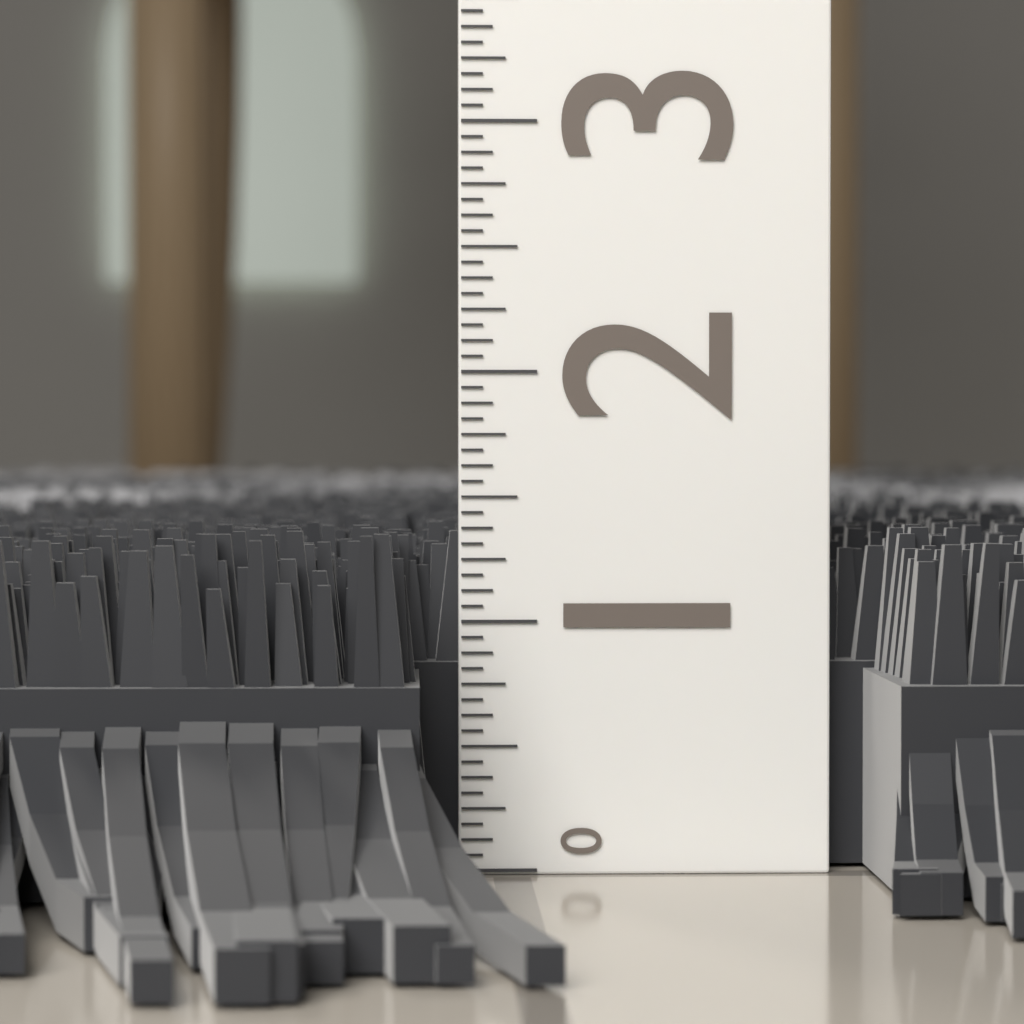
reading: 1.3750 (no unit)
